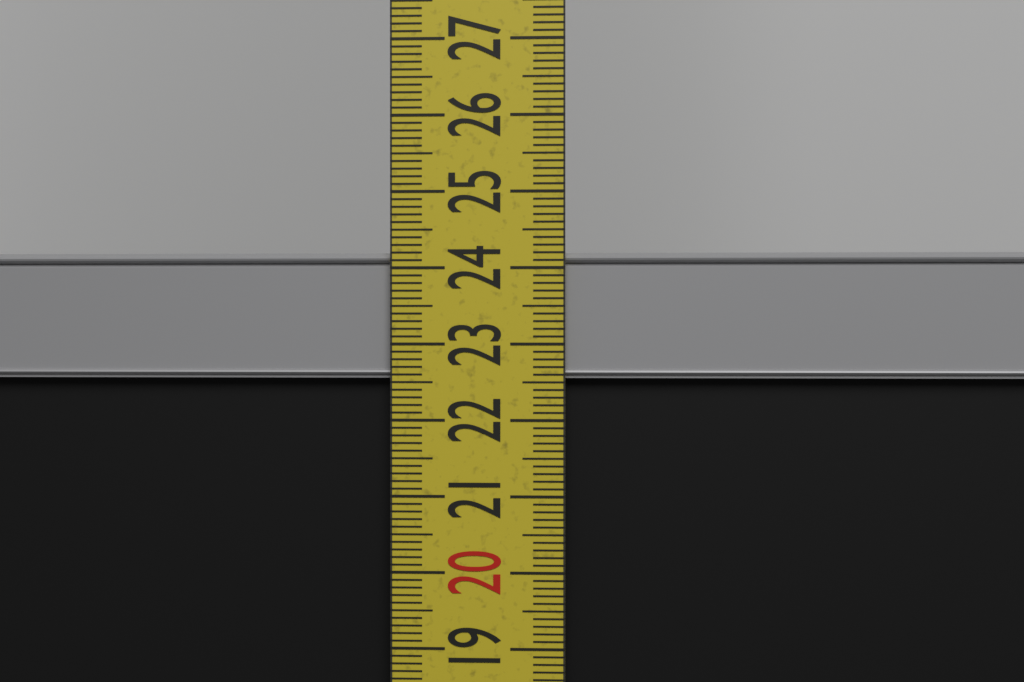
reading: 24.2 cm
